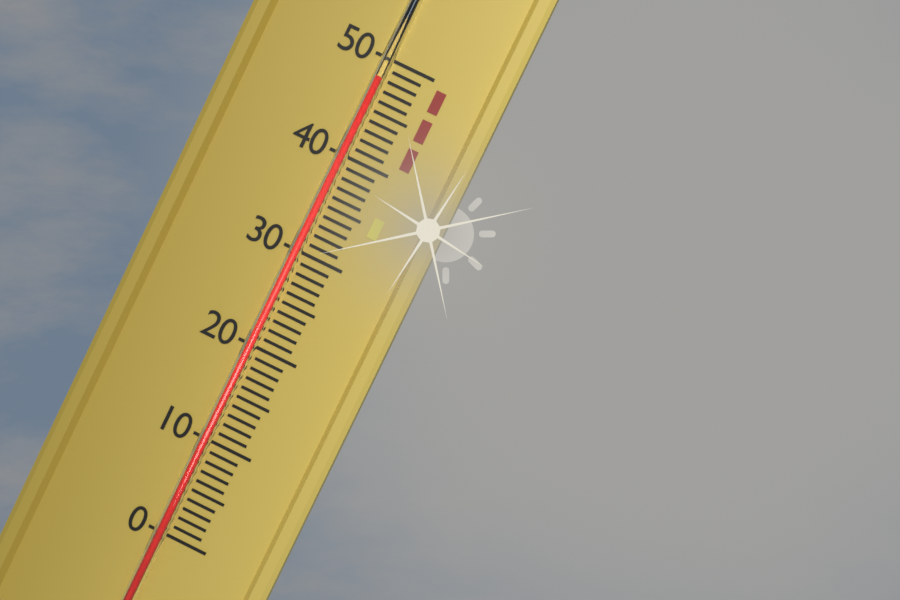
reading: 48 (no unit)
